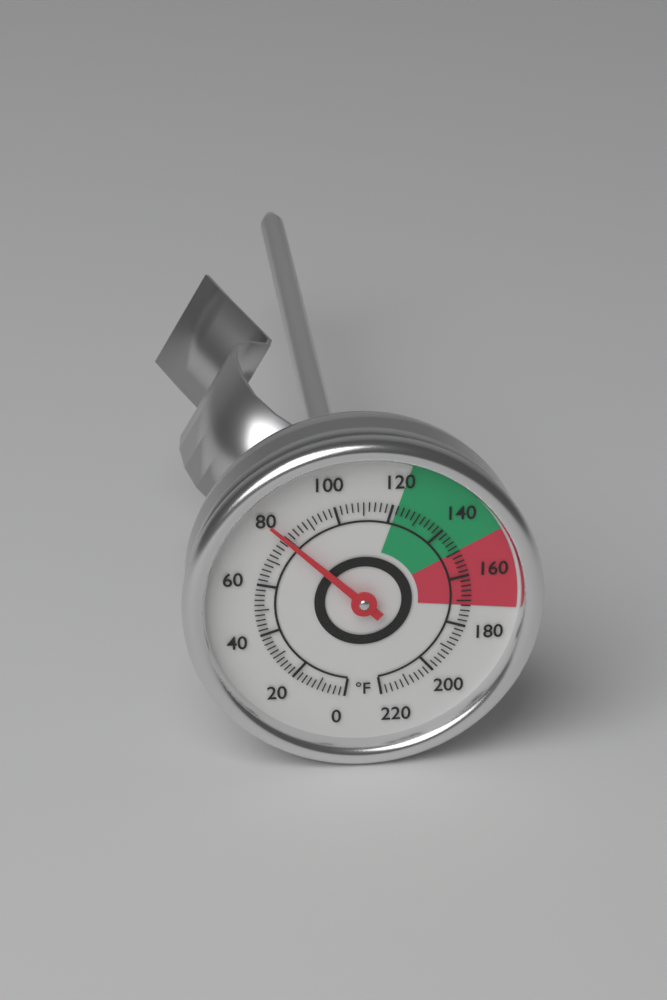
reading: 80 °F
